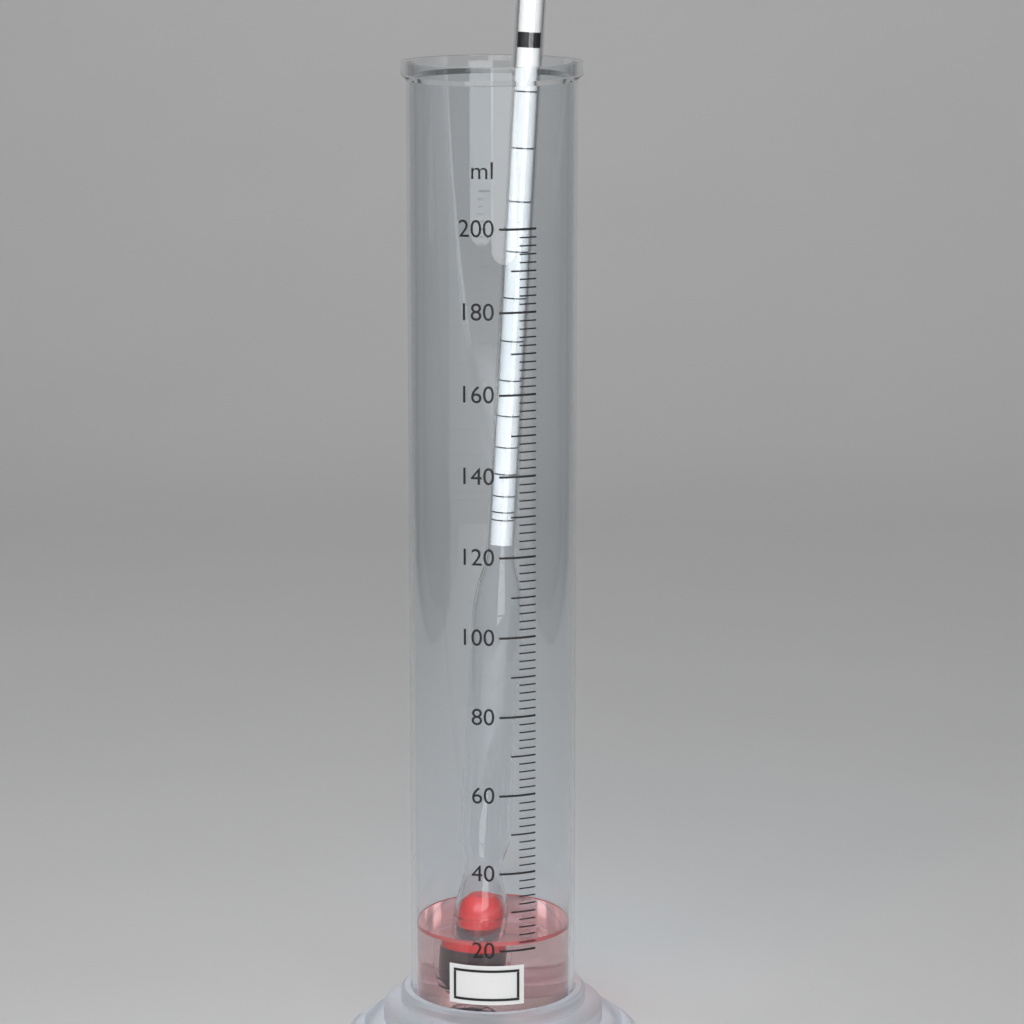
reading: 22 ml
